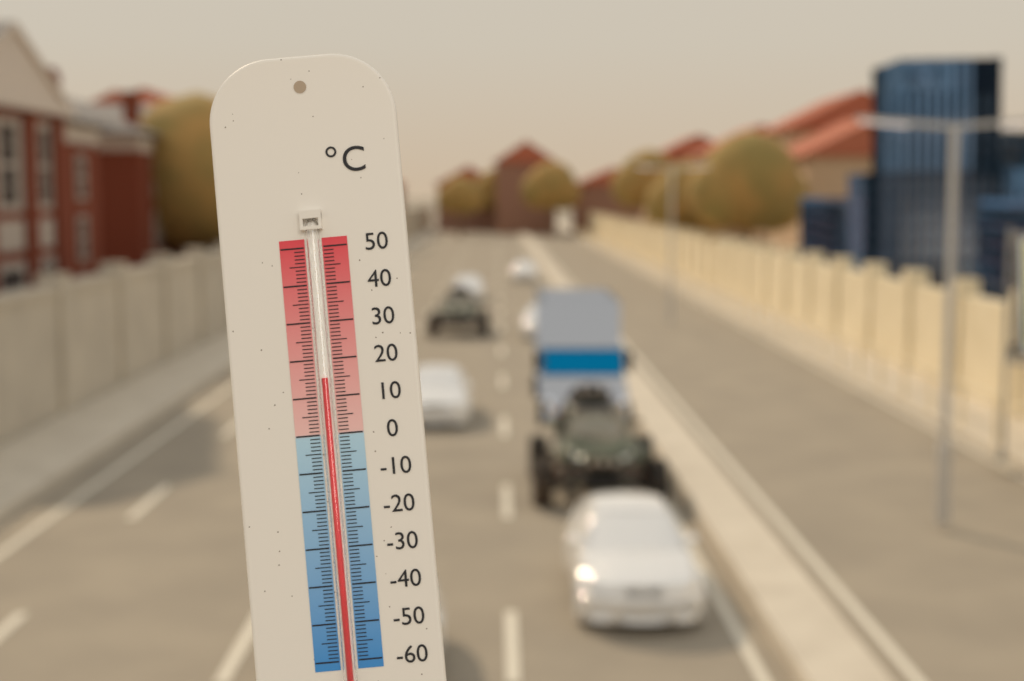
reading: 15 °C
